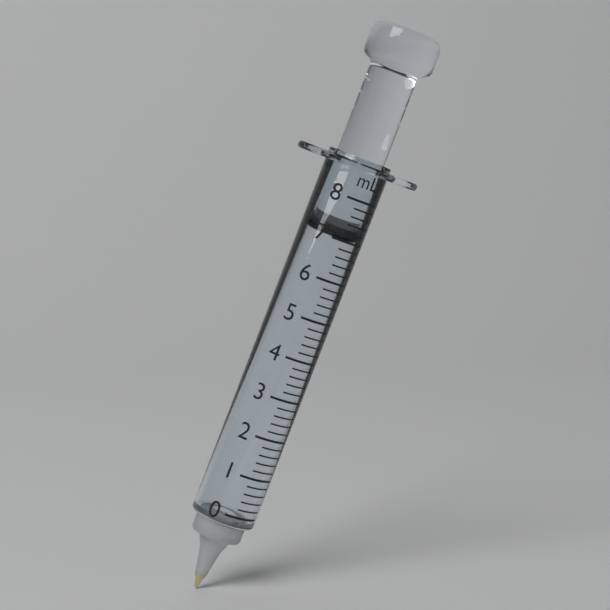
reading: 7.0 ml
